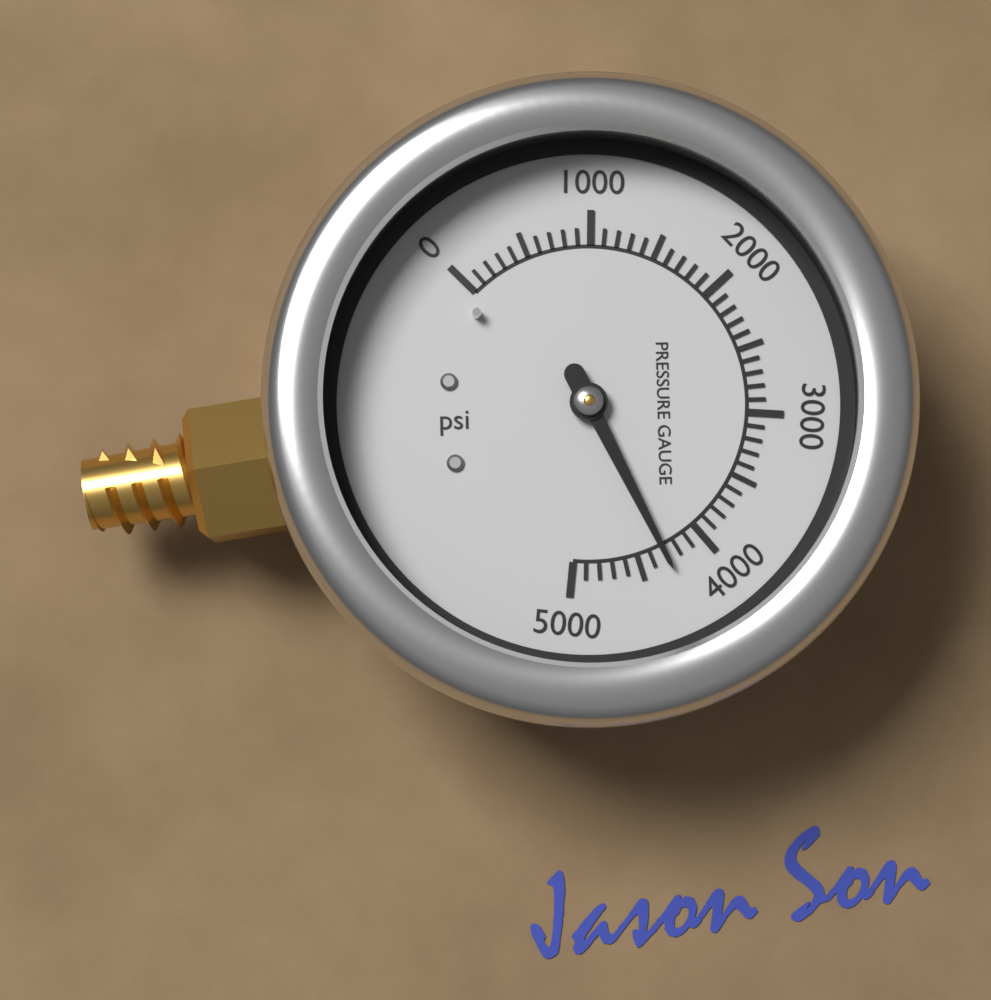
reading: 4300 psi
